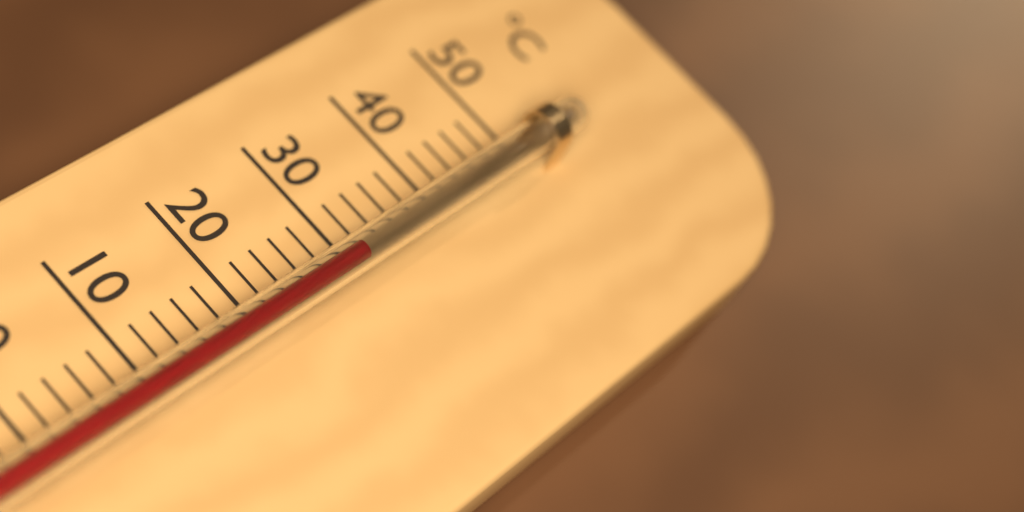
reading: 30 °C
